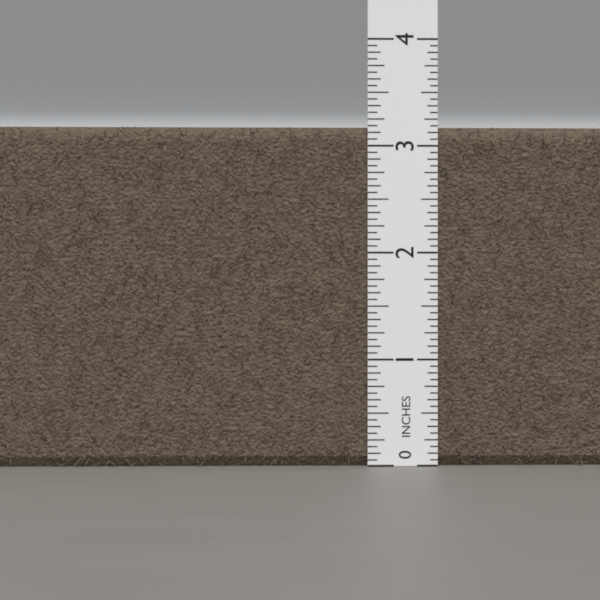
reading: 3.1875 in
